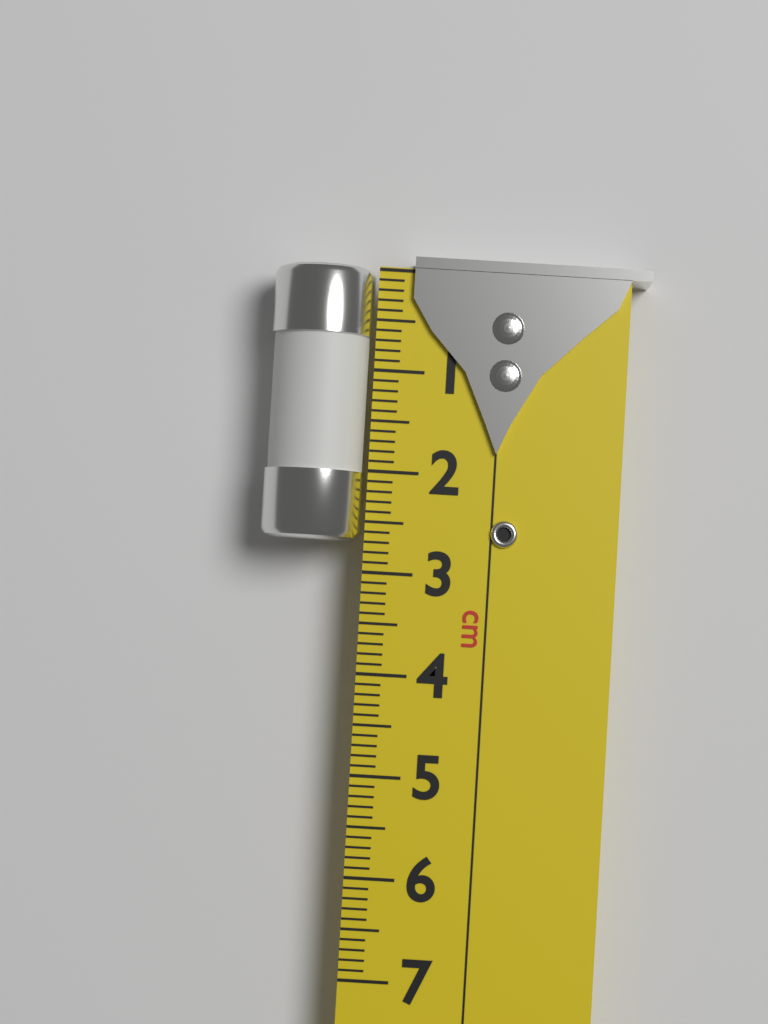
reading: 2.7 cm
